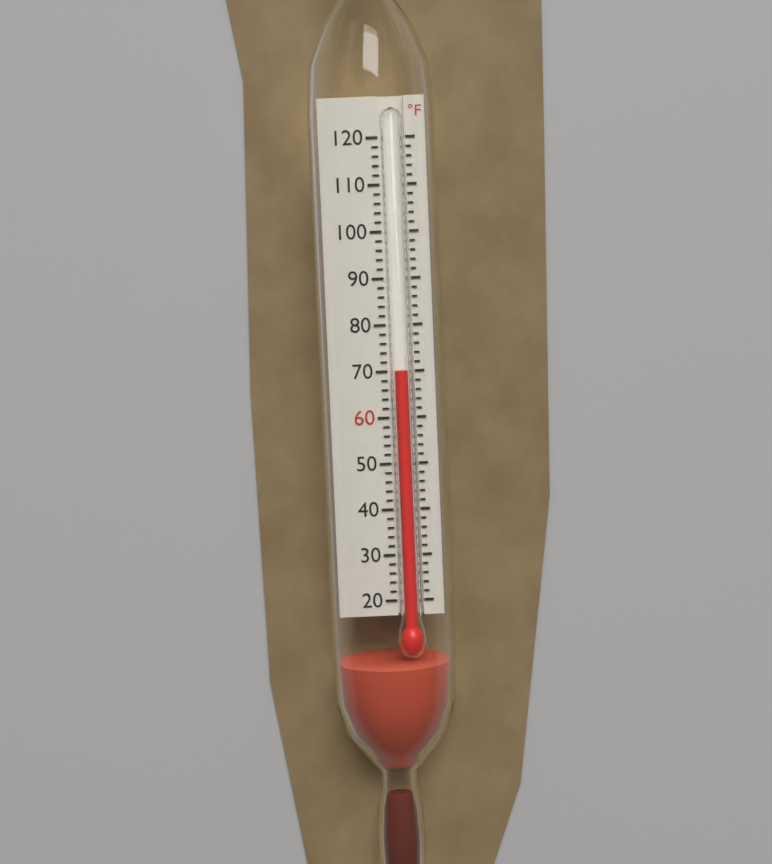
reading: 70 °F
